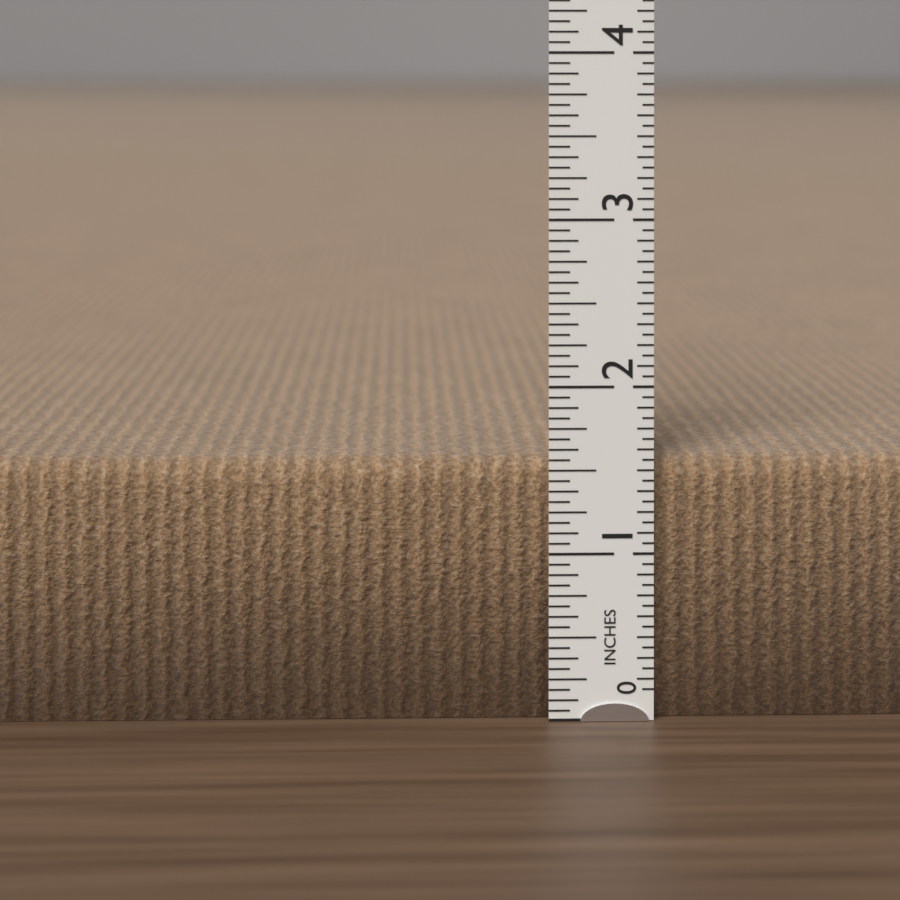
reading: 1.5625 in
